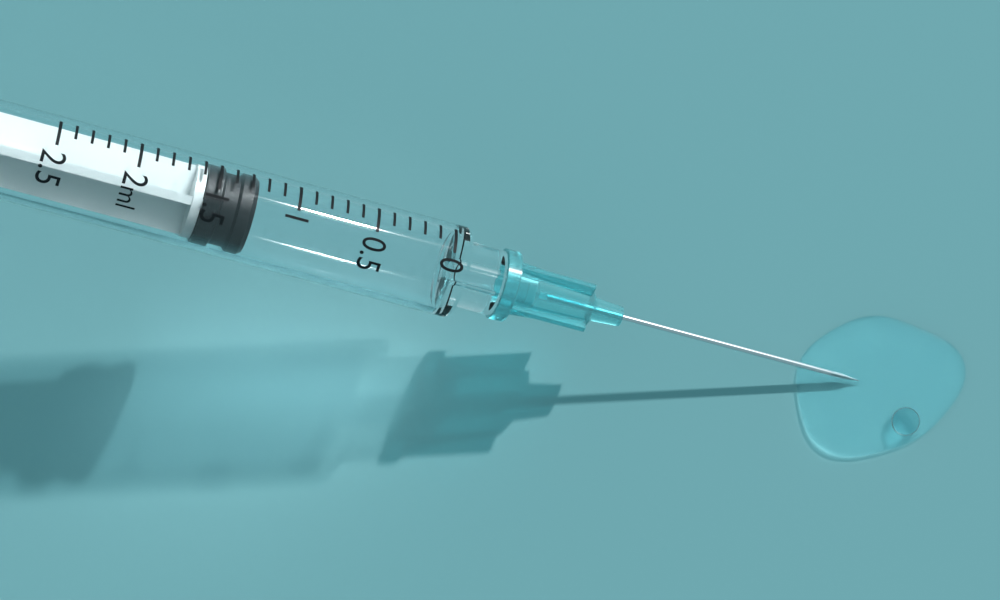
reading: 1.25 ml
